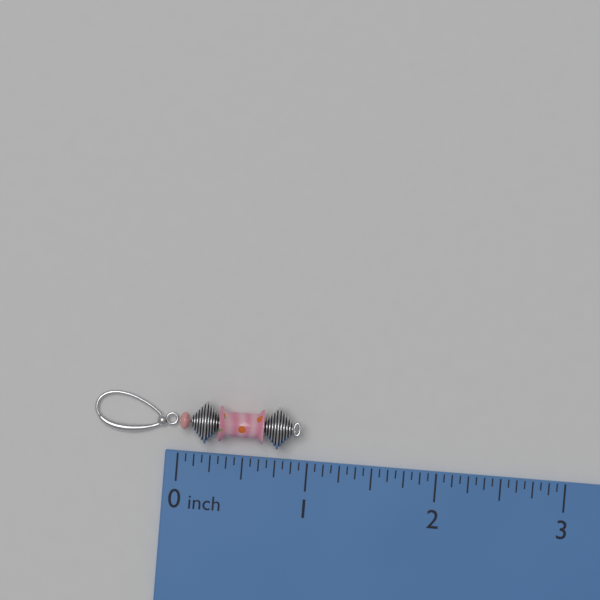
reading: 0.9375 inch
